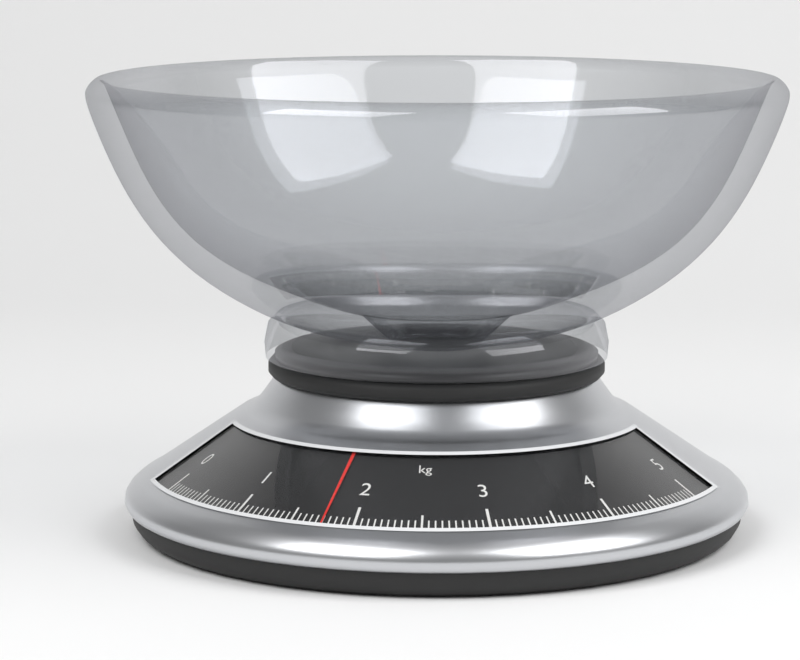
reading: 1.75 kg
